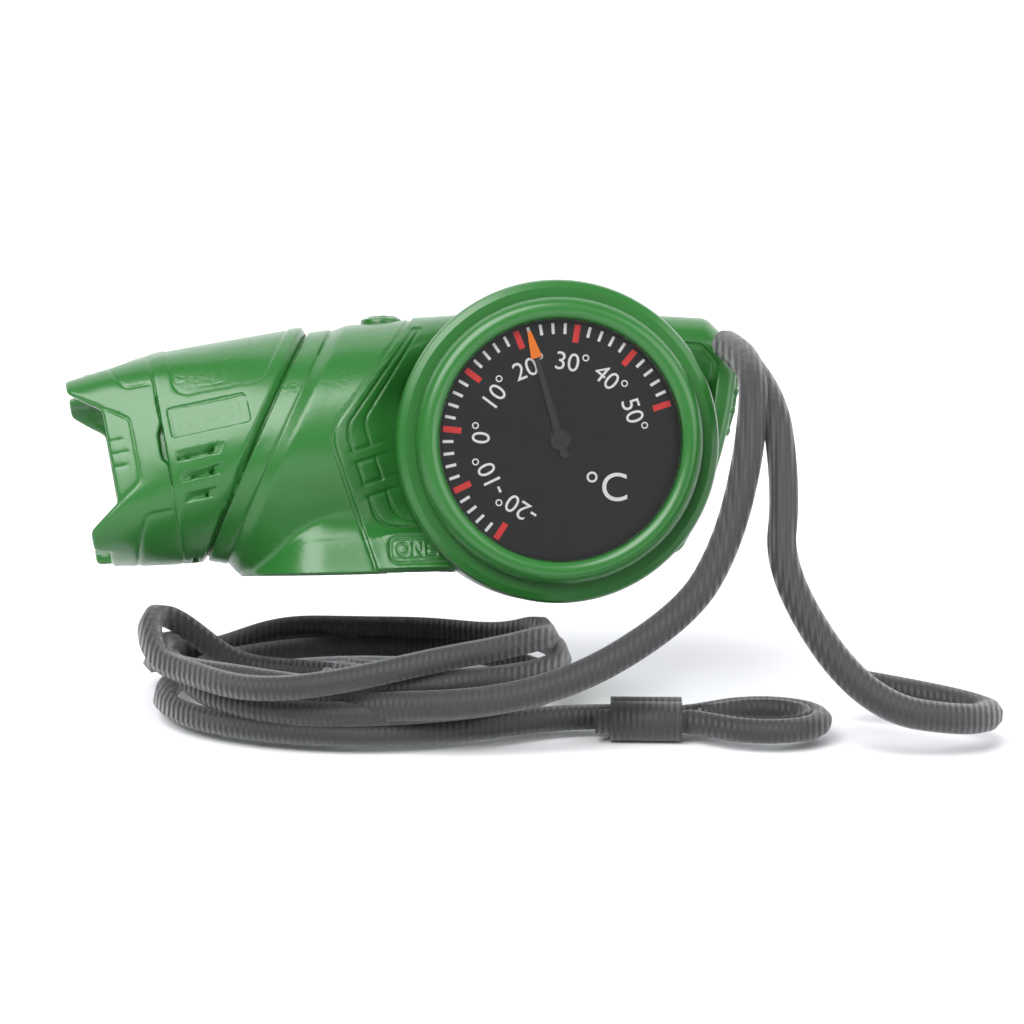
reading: 22 °C
